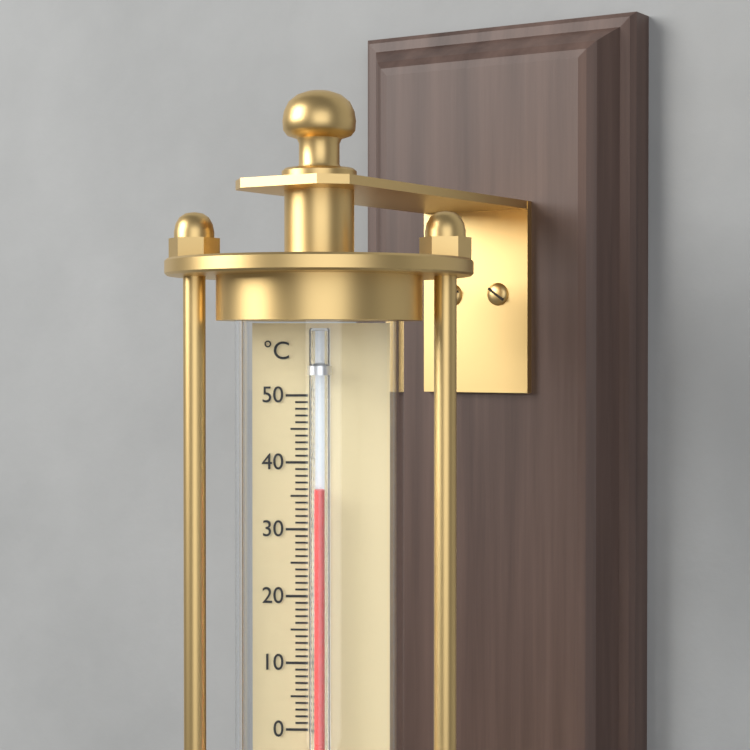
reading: 36 °C
